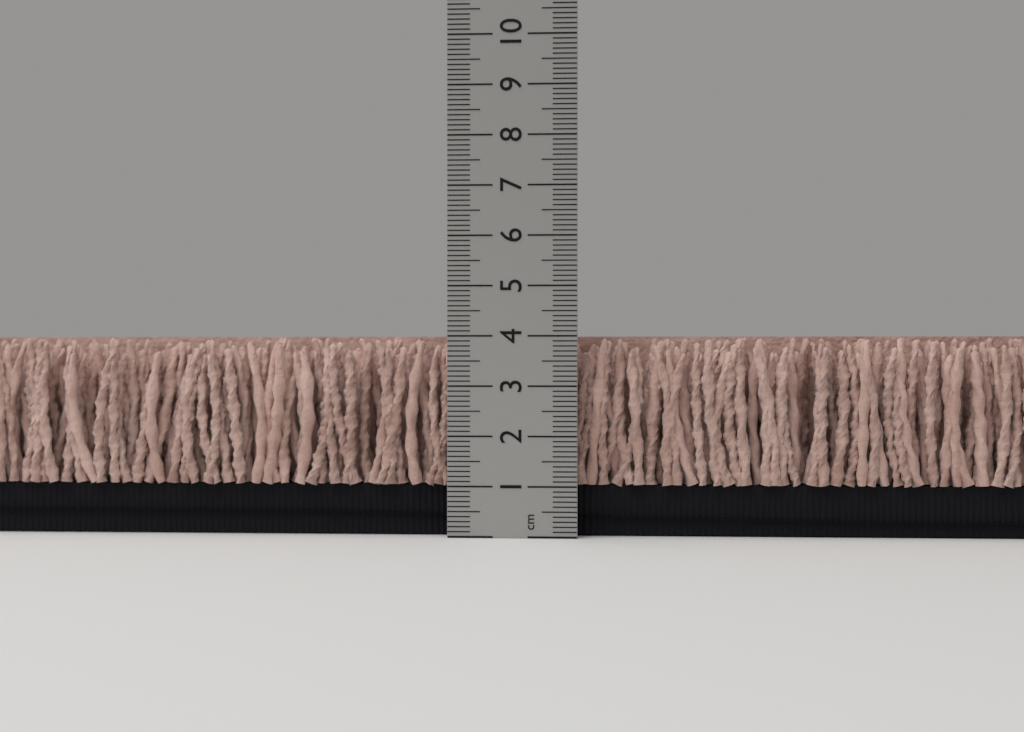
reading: 4.0 cm
